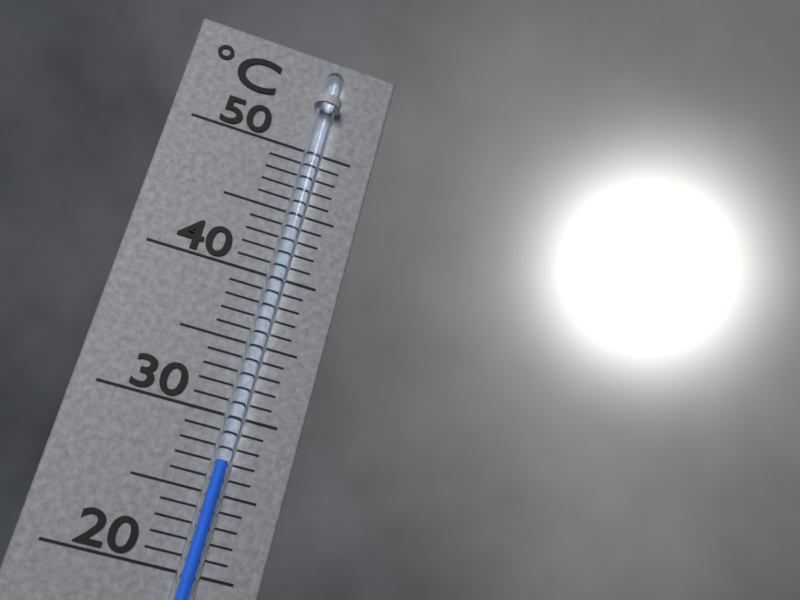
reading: 27 °C
